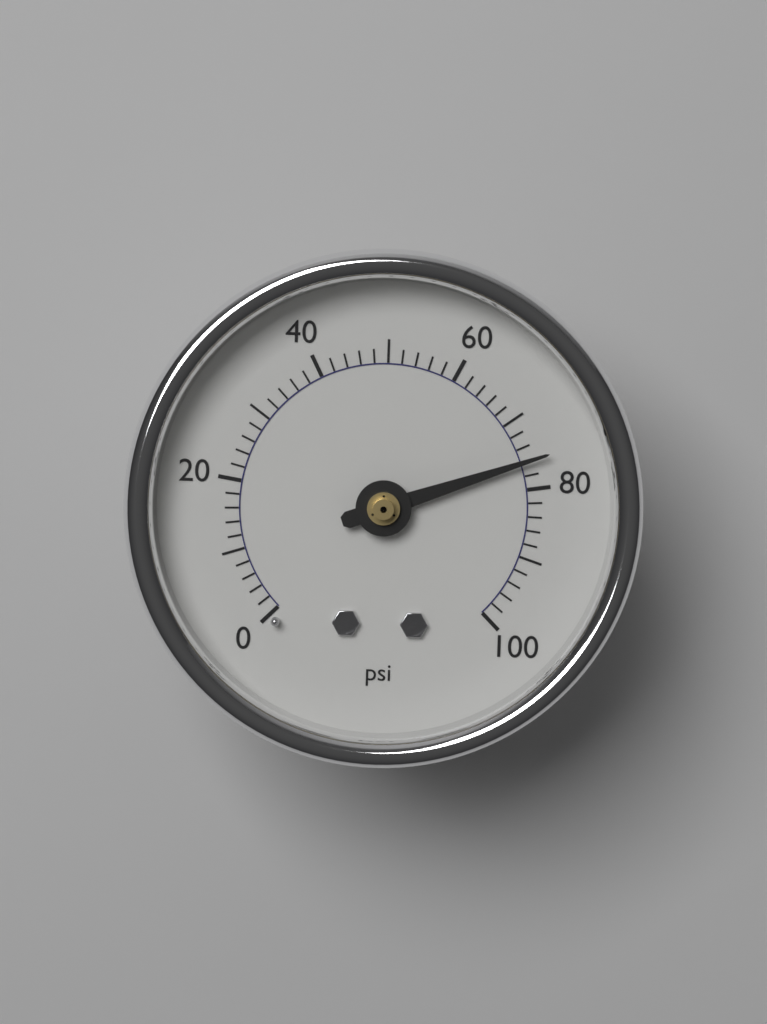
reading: 76 psi
